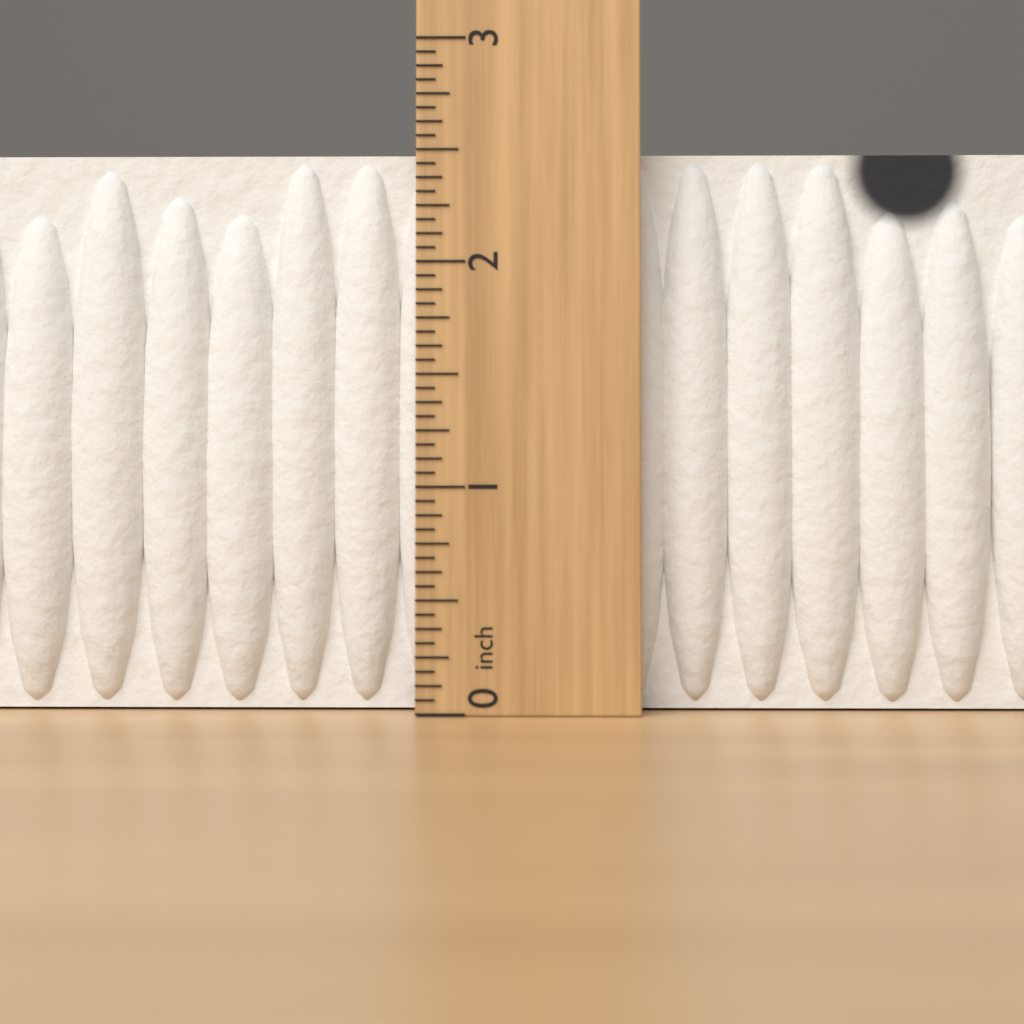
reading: 2.5000 inch
